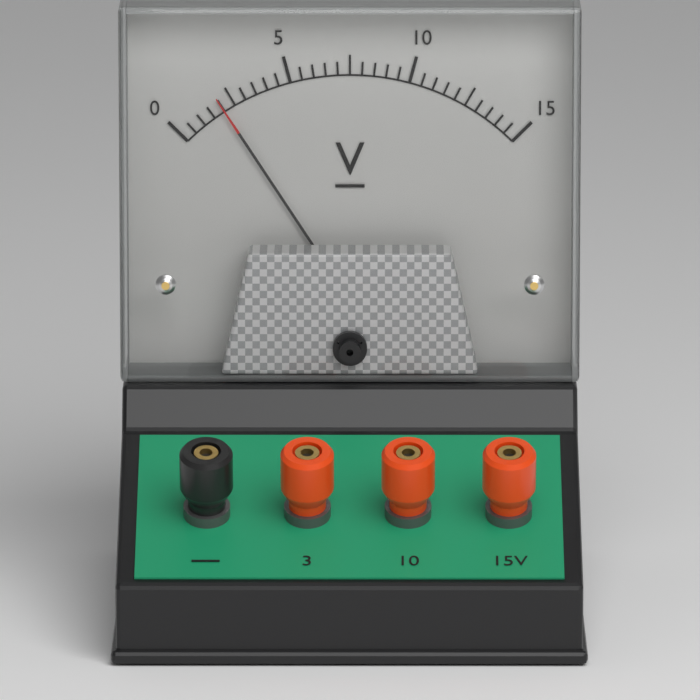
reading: 2.0 V
